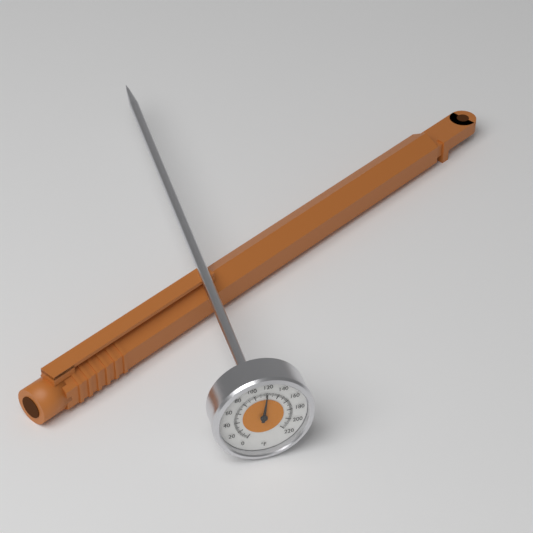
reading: 120 °F
